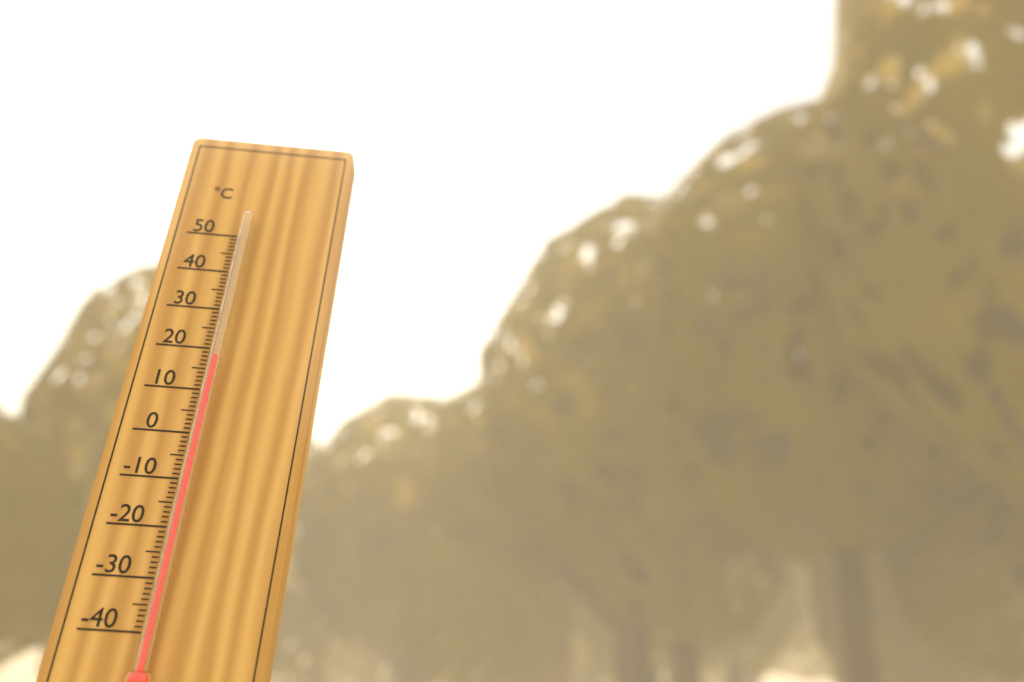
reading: 17 °C
